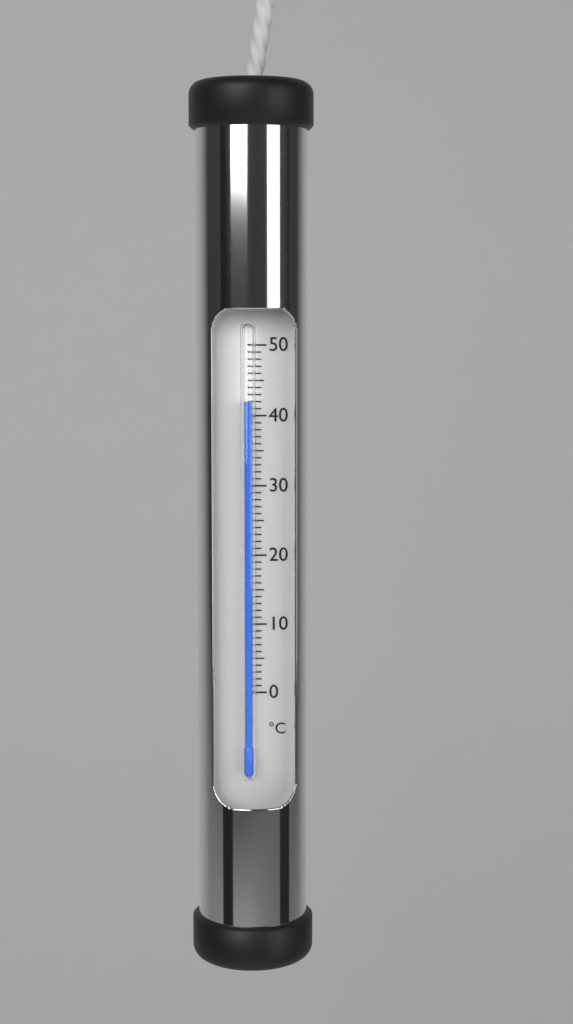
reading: 42 °C
